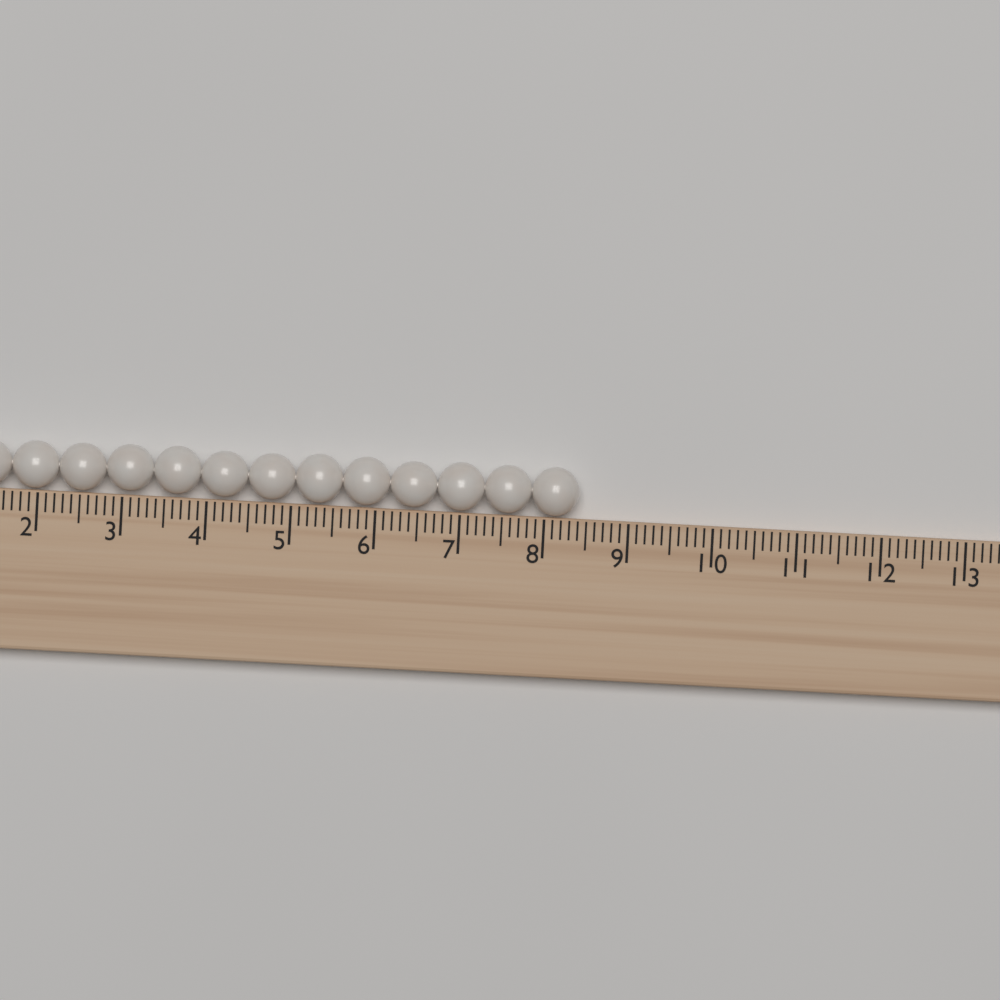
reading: 8.4 (no unit)
